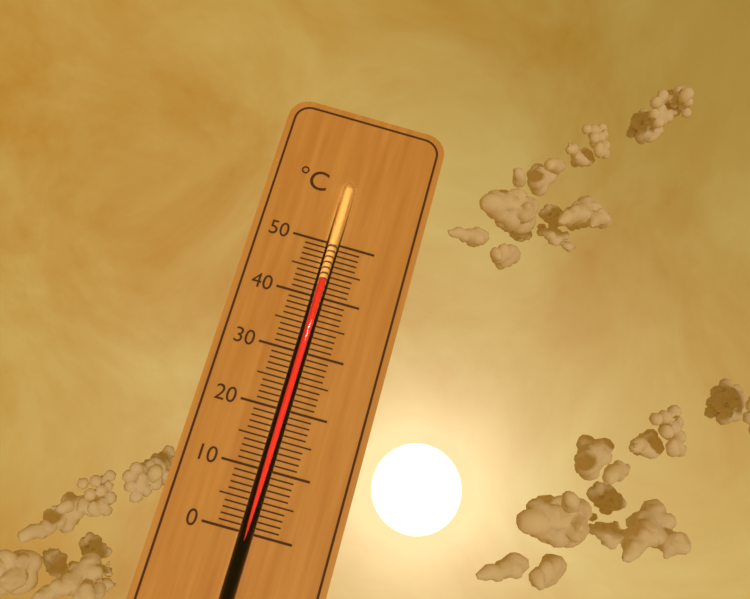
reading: 43 °C
